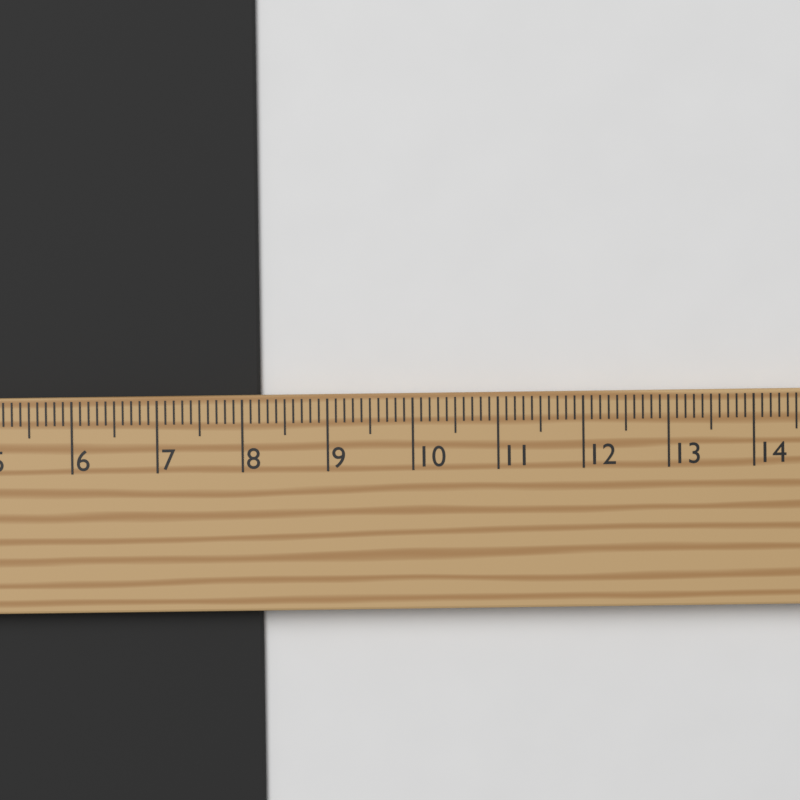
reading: 8.2 cm
